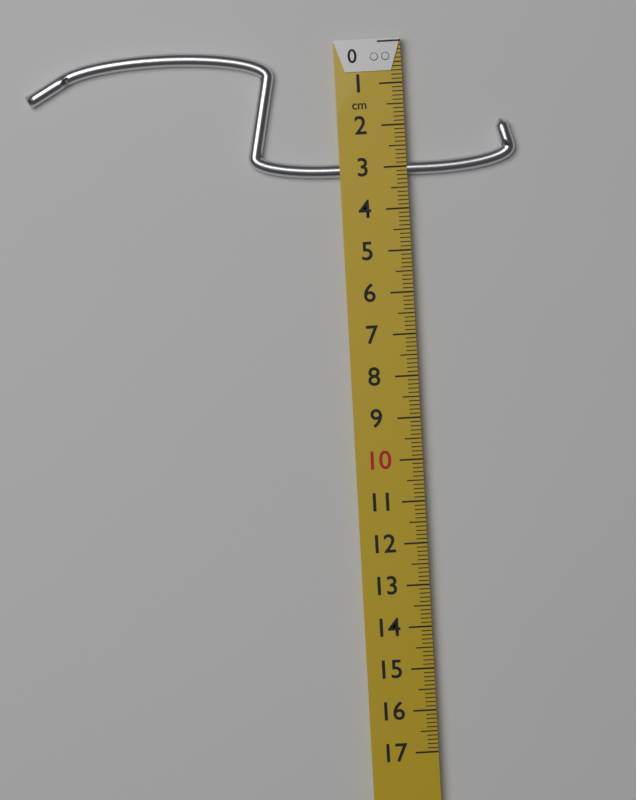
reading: 3.2 cm
